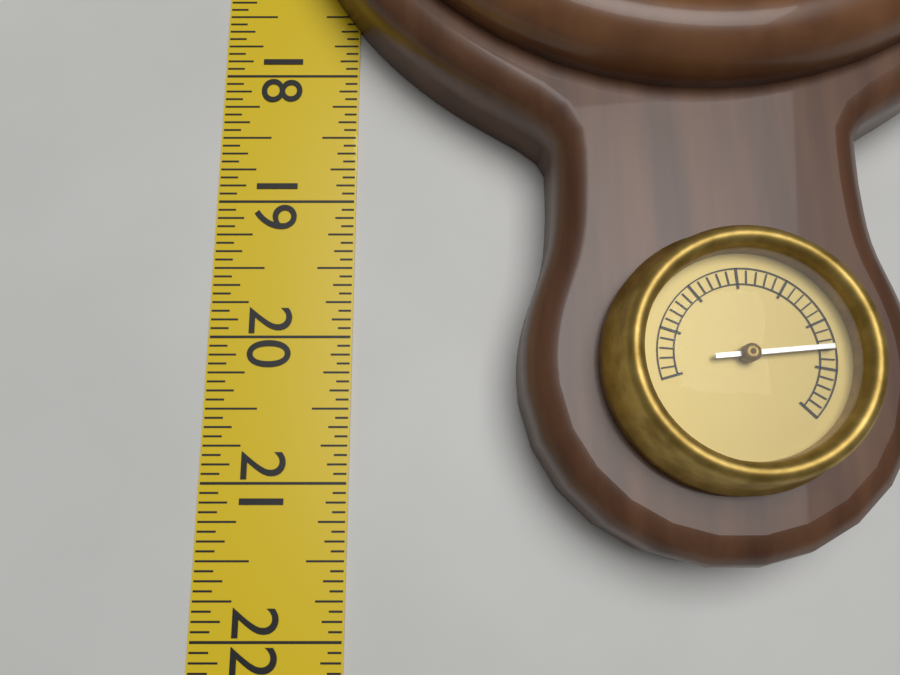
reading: 21.5000 in
